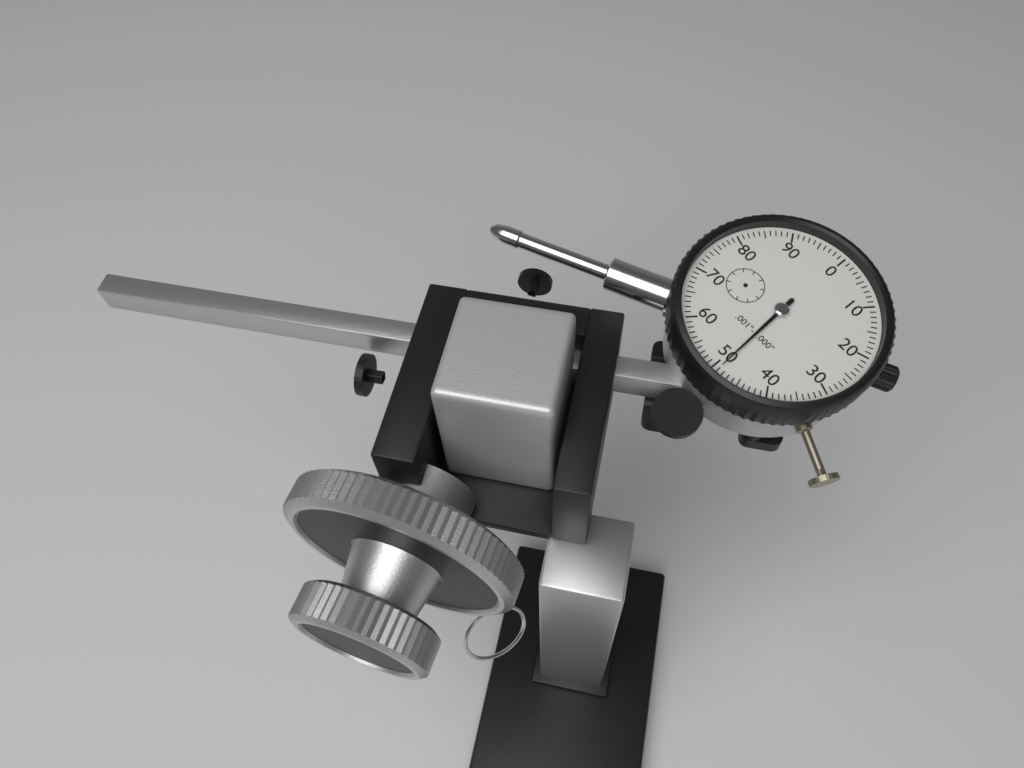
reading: 0.049 in
